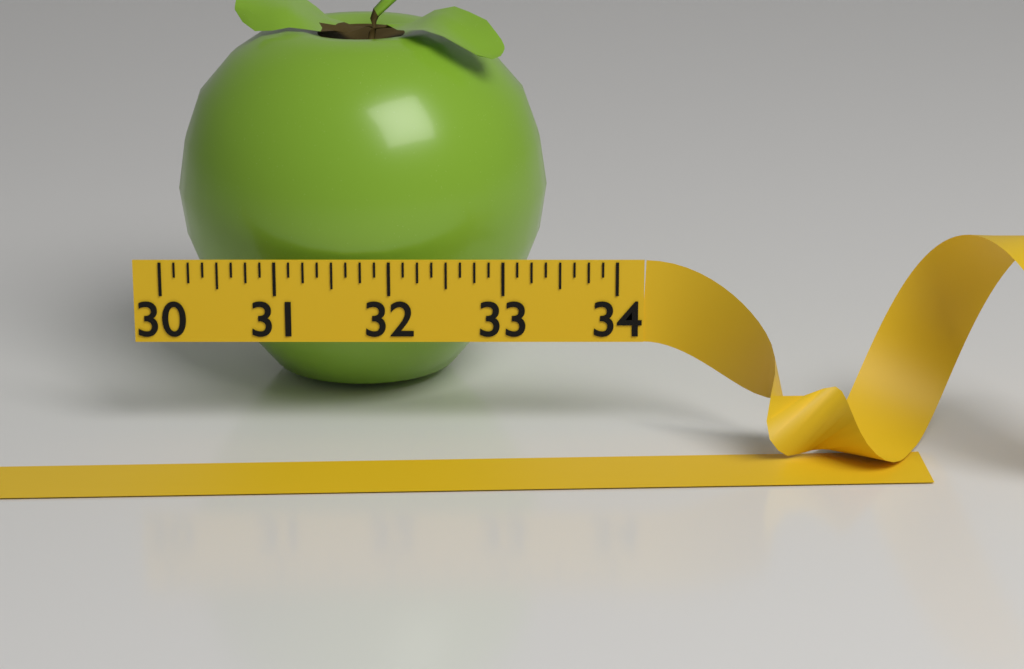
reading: 33.400 (no unit)
